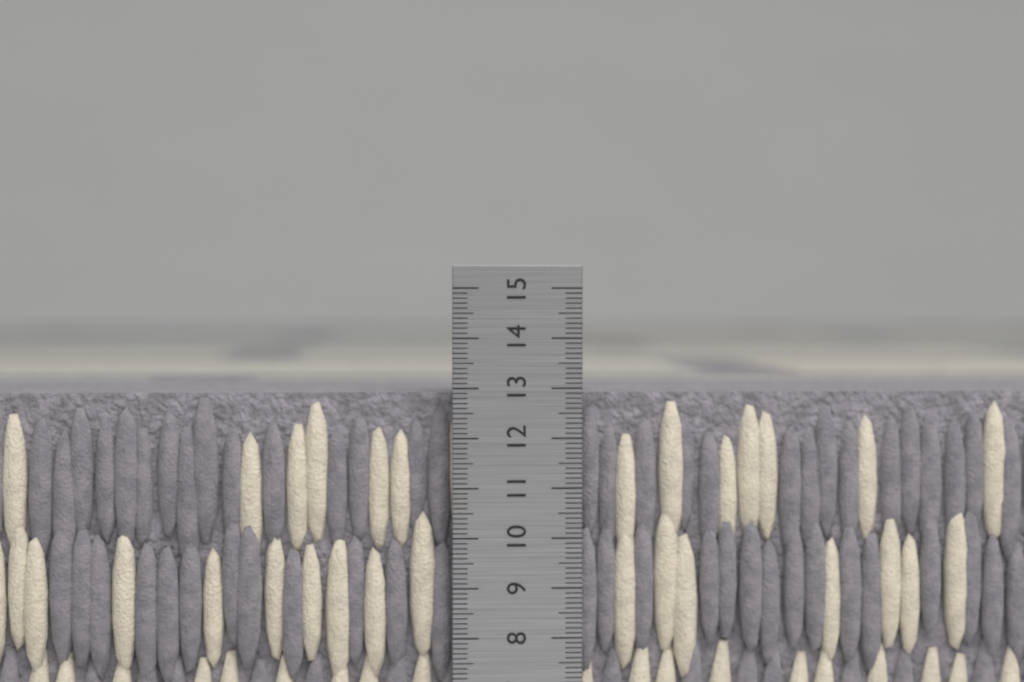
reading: 12.9 cm
